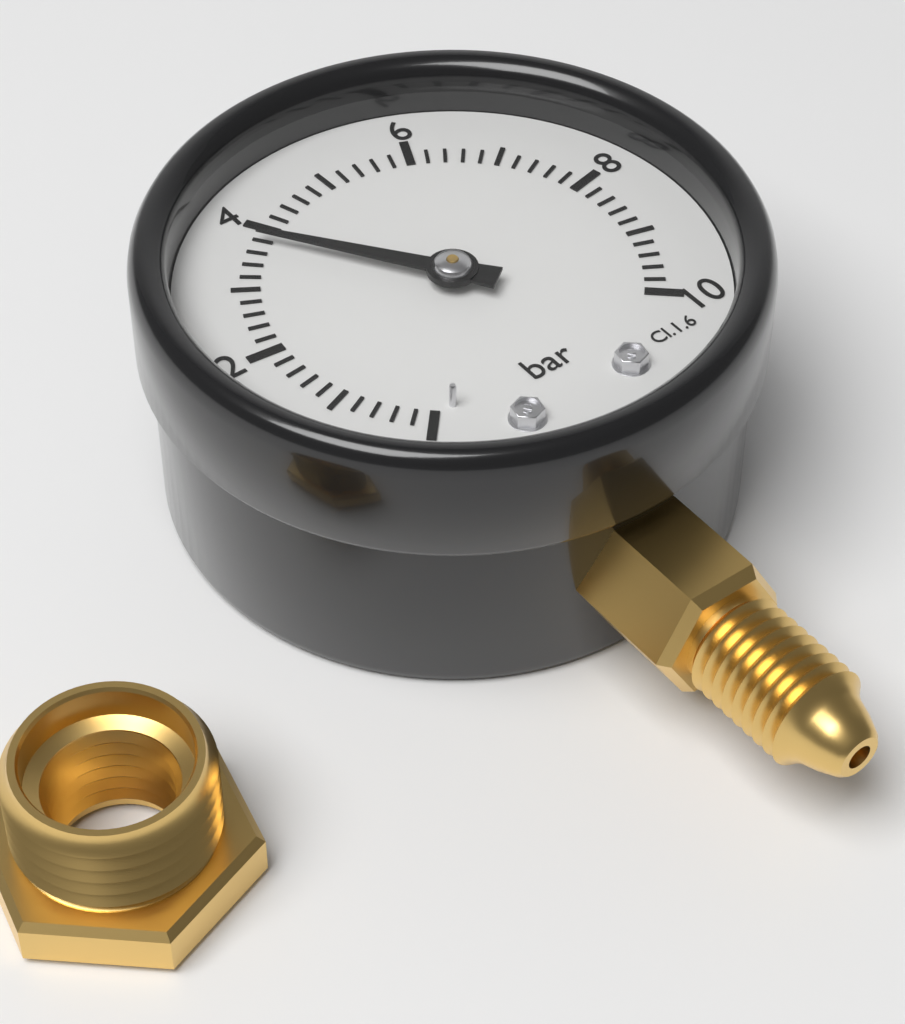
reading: 3.8 bar
